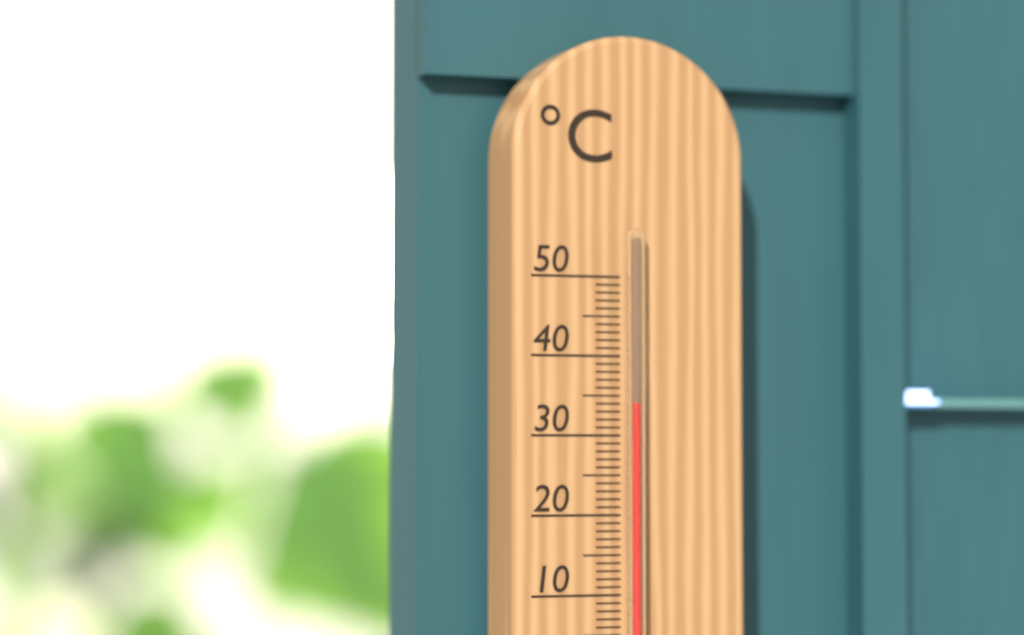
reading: 34 °C
